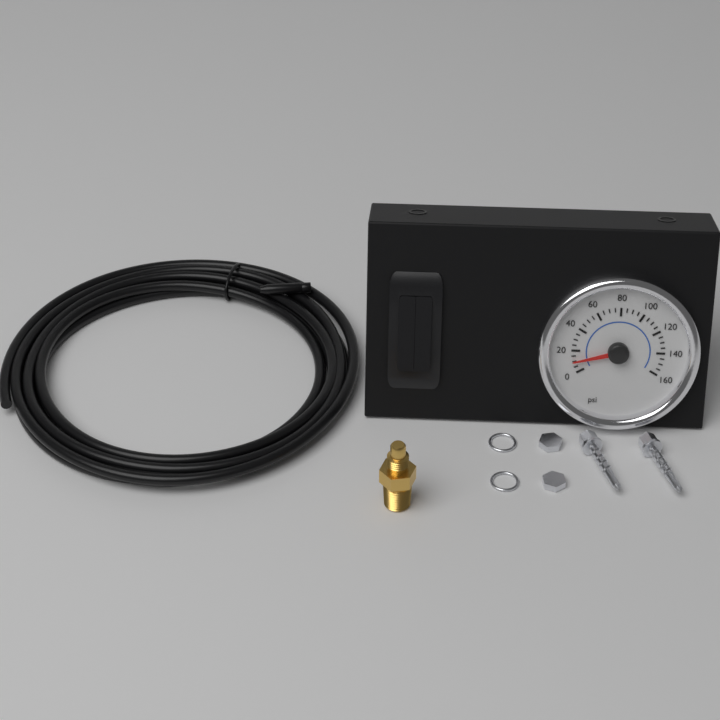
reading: 10 psi
